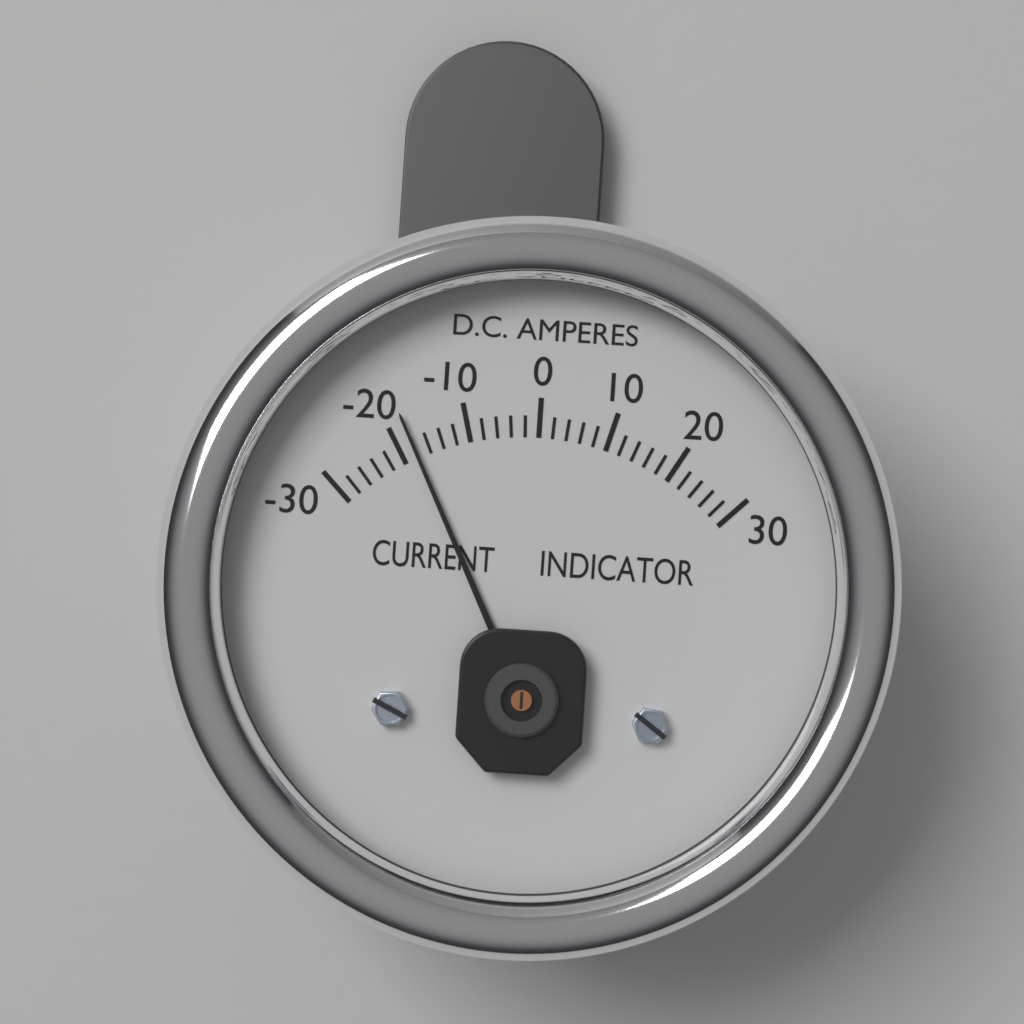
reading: -18 A
